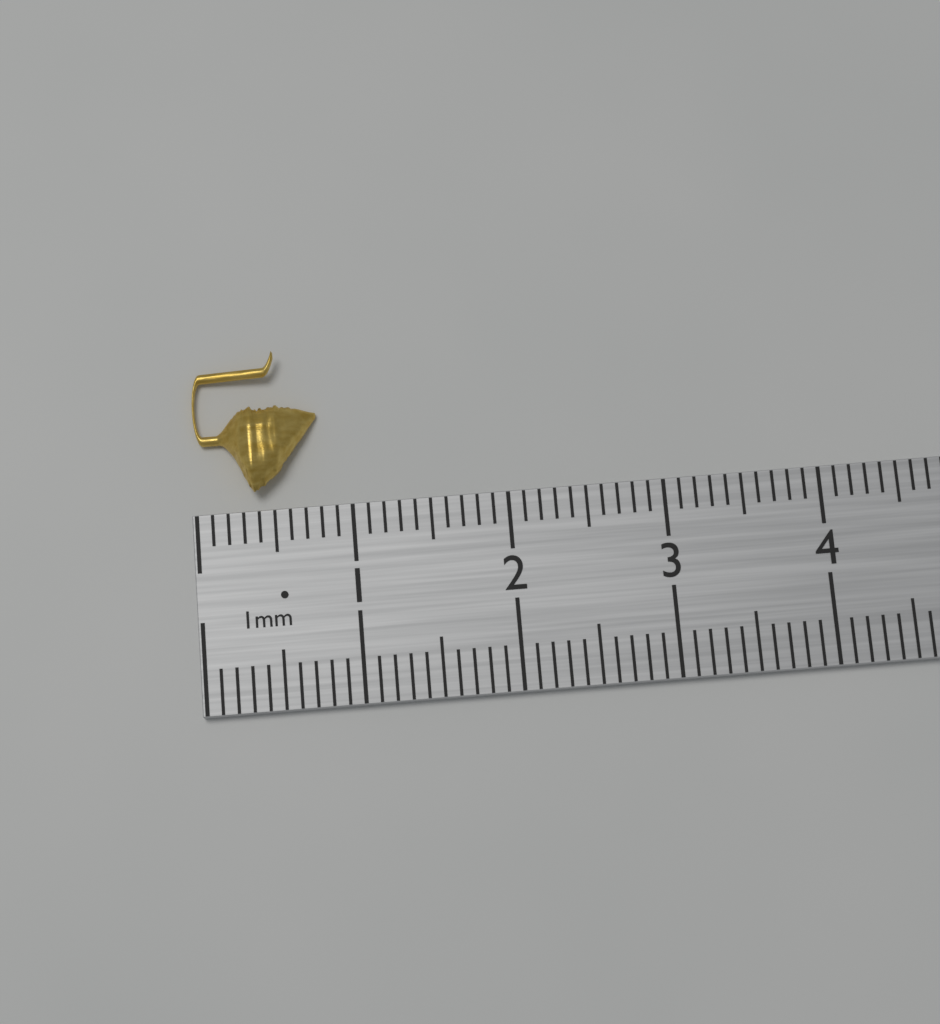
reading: 0.8 cm
